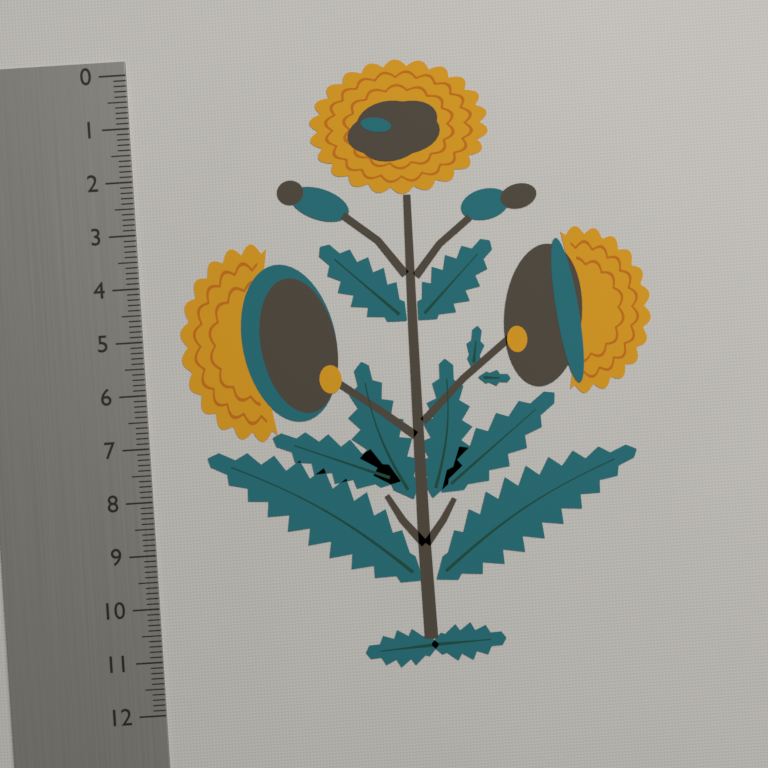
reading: 11.4 (no unit)
